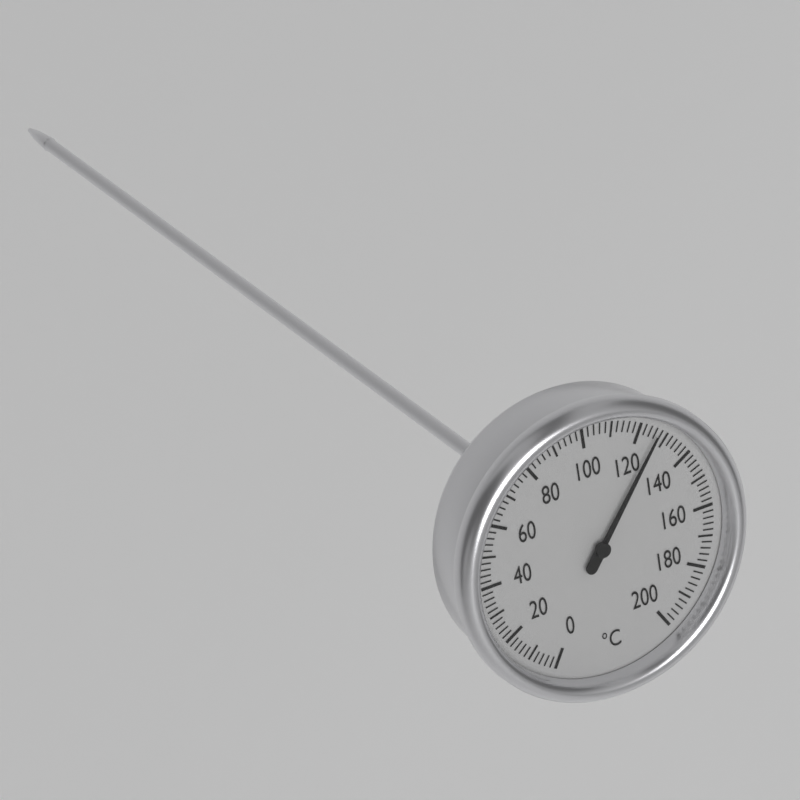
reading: 126 °C
